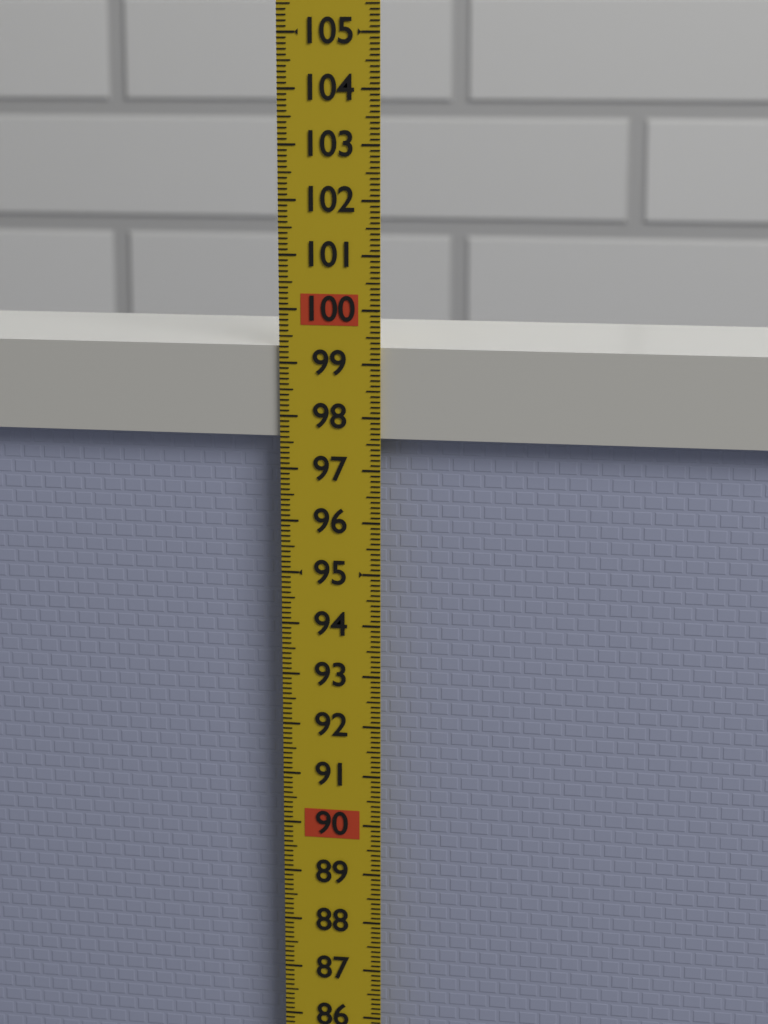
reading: 99.3 (no unit)
